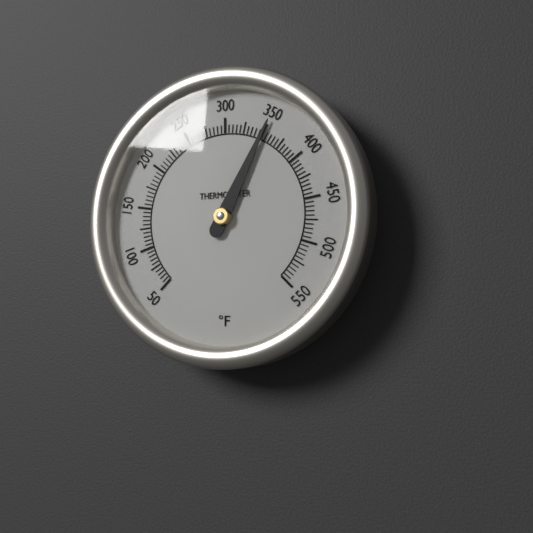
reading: 350 °F
